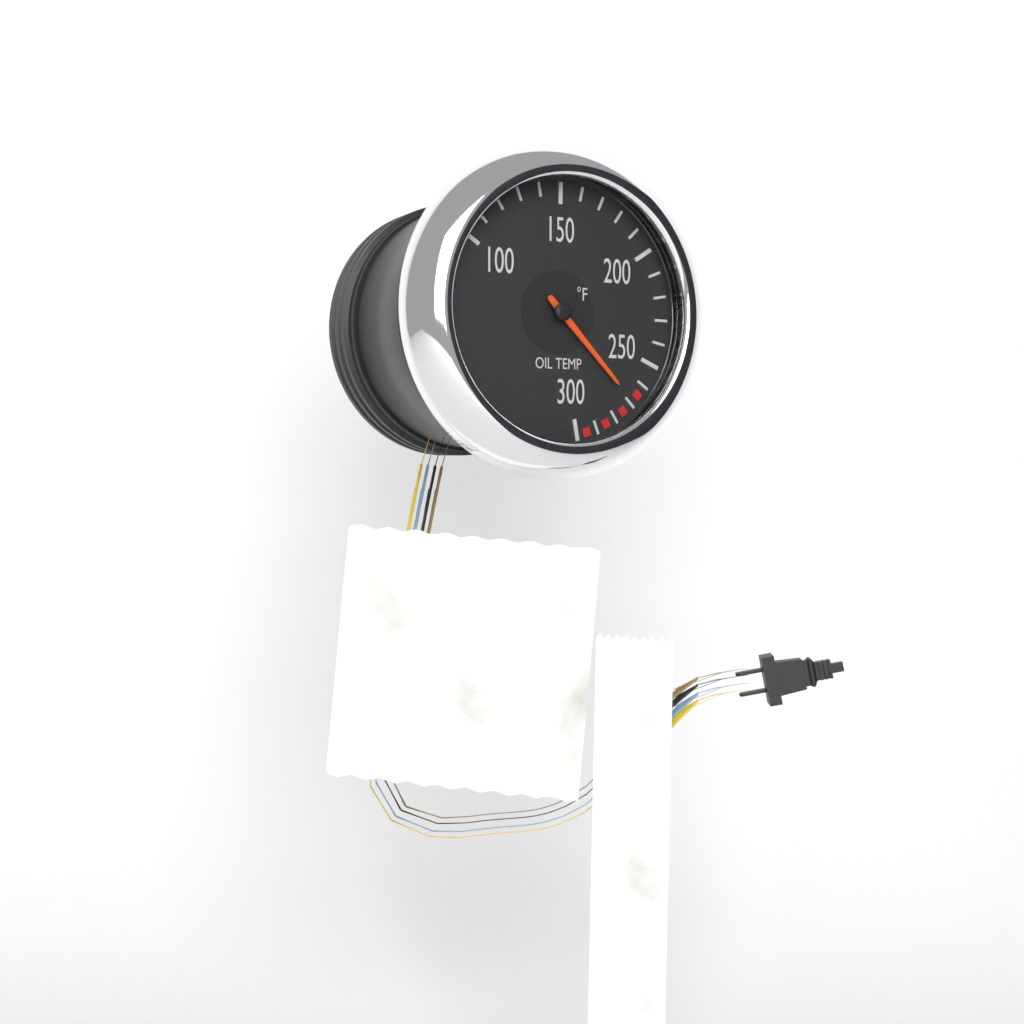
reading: 270 °F
